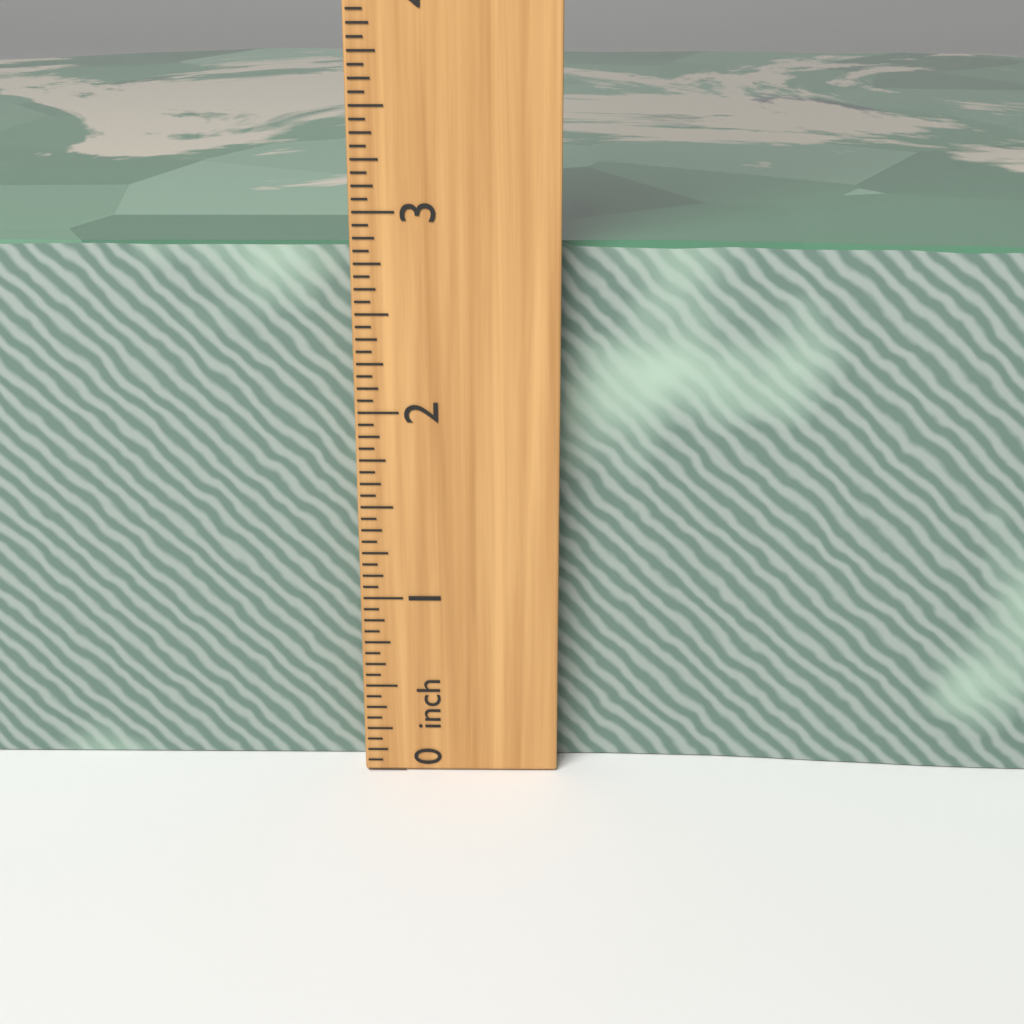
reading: 2.8125 inch
